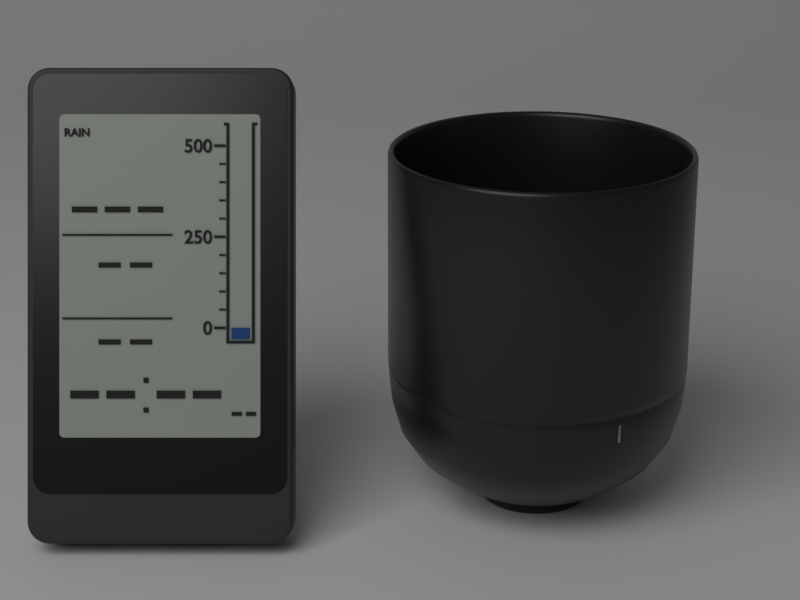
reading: 0 (no unit)
